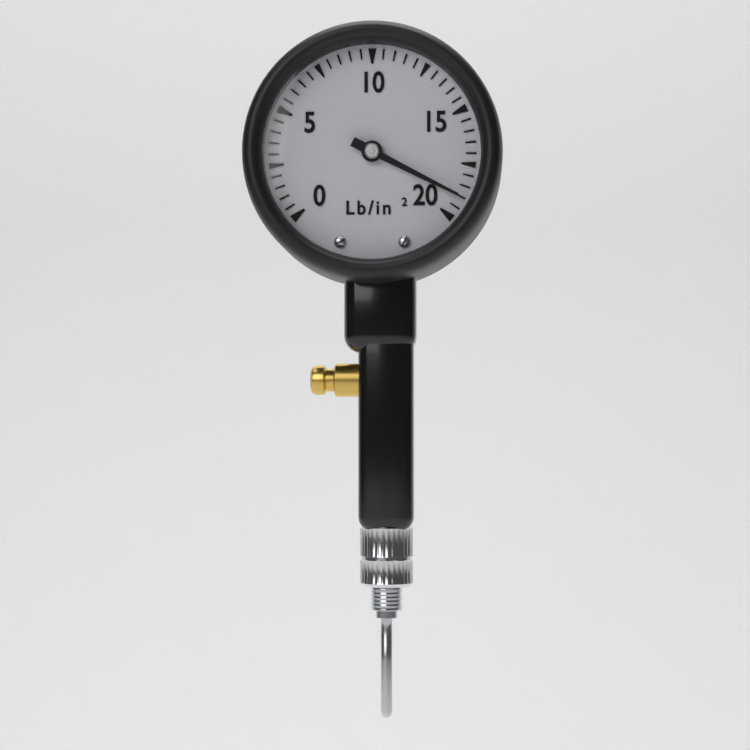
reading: 19.0 lb/in²
